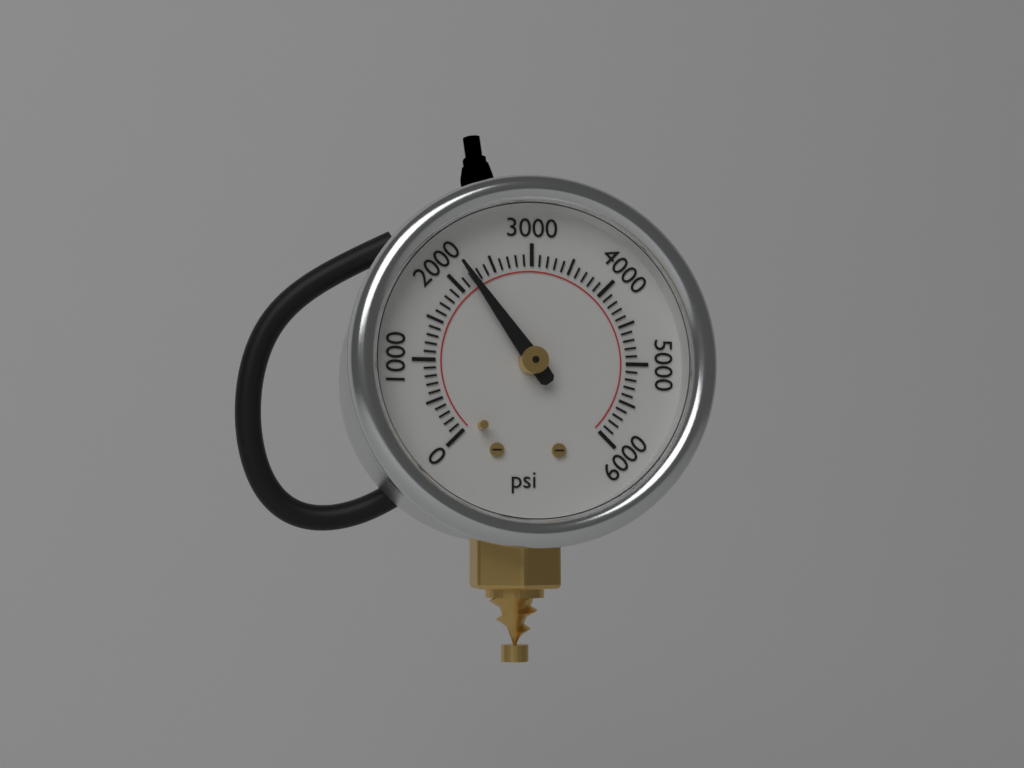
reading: 2200 psi
